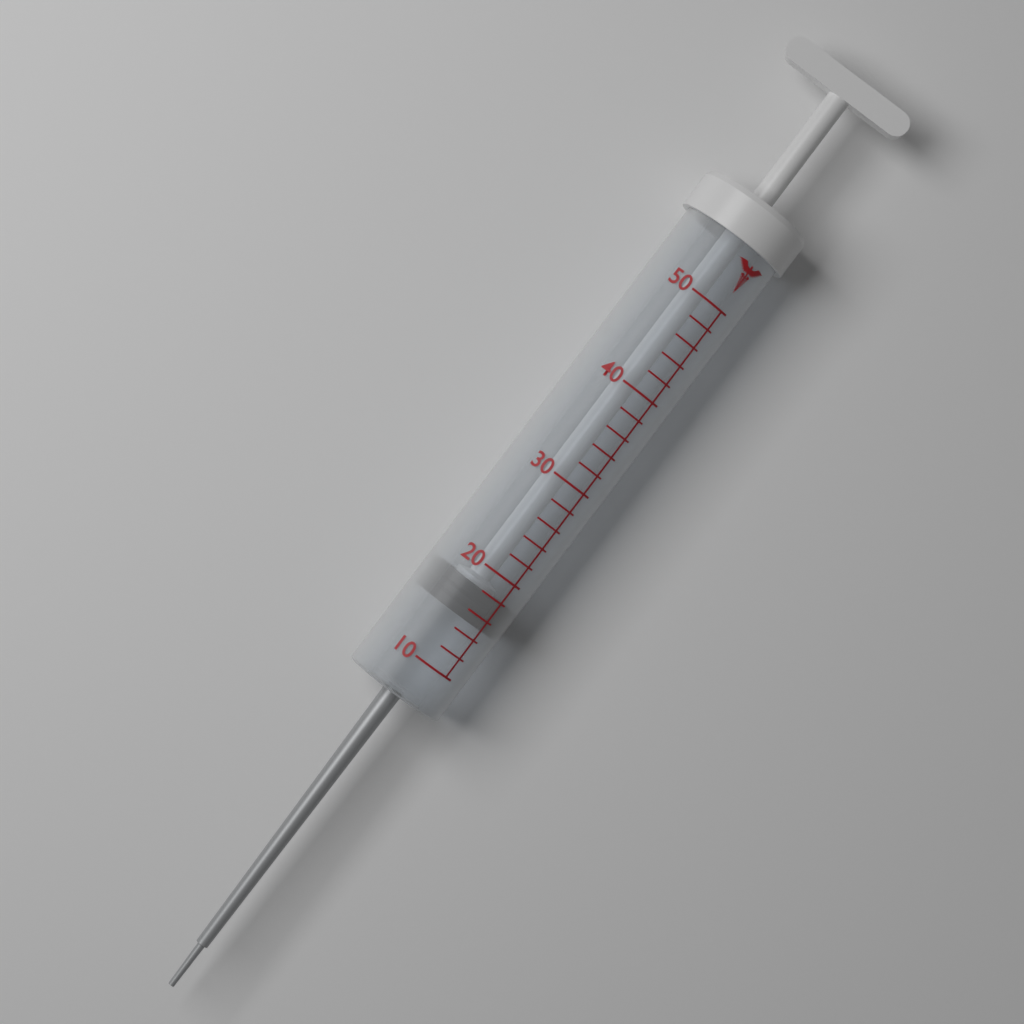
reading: 15 (no unit)
